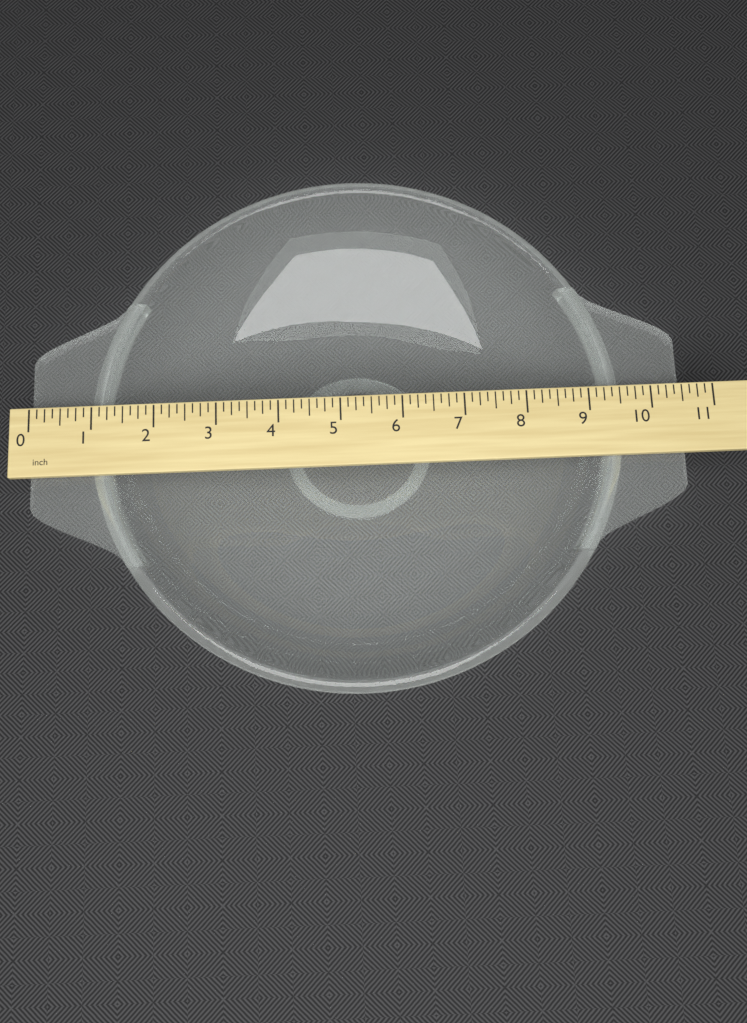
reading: 10.500 inch
